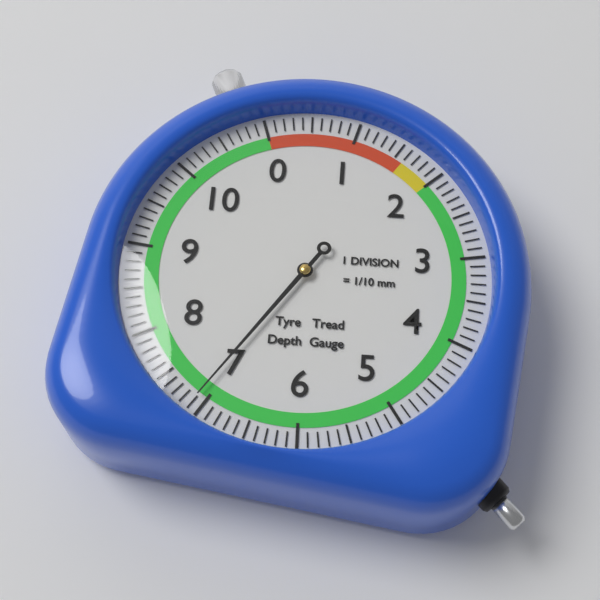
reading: 7.1 mm
